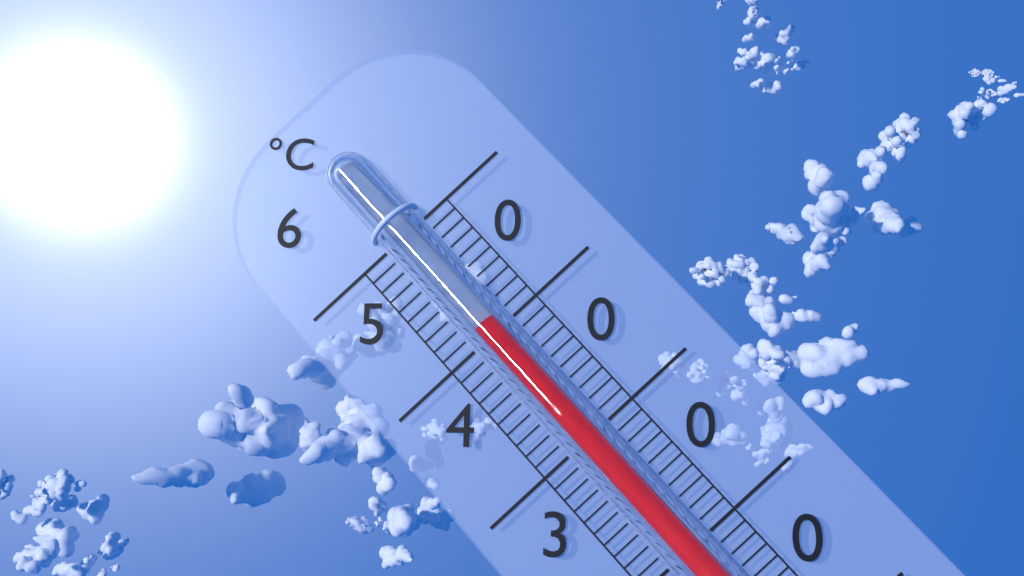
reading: 51 °C
